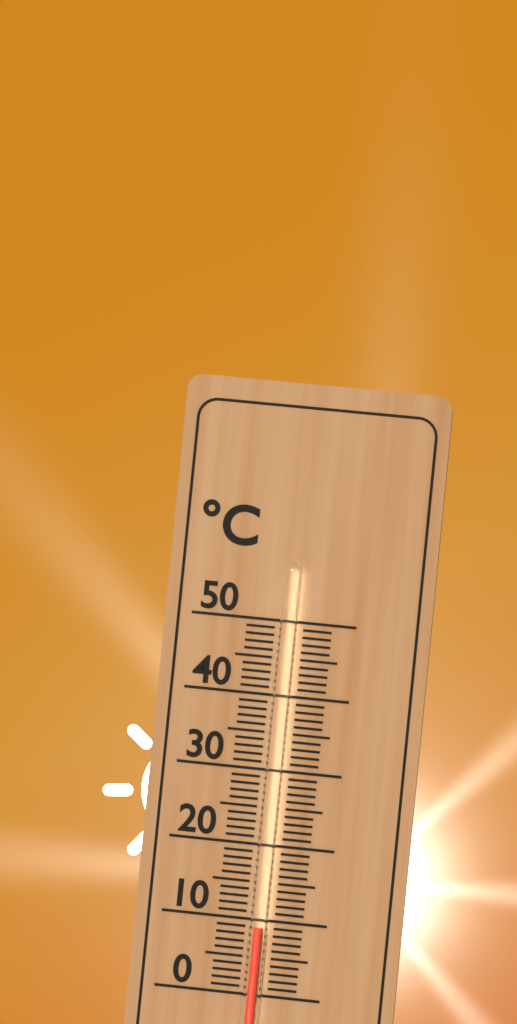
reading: 9 °C
